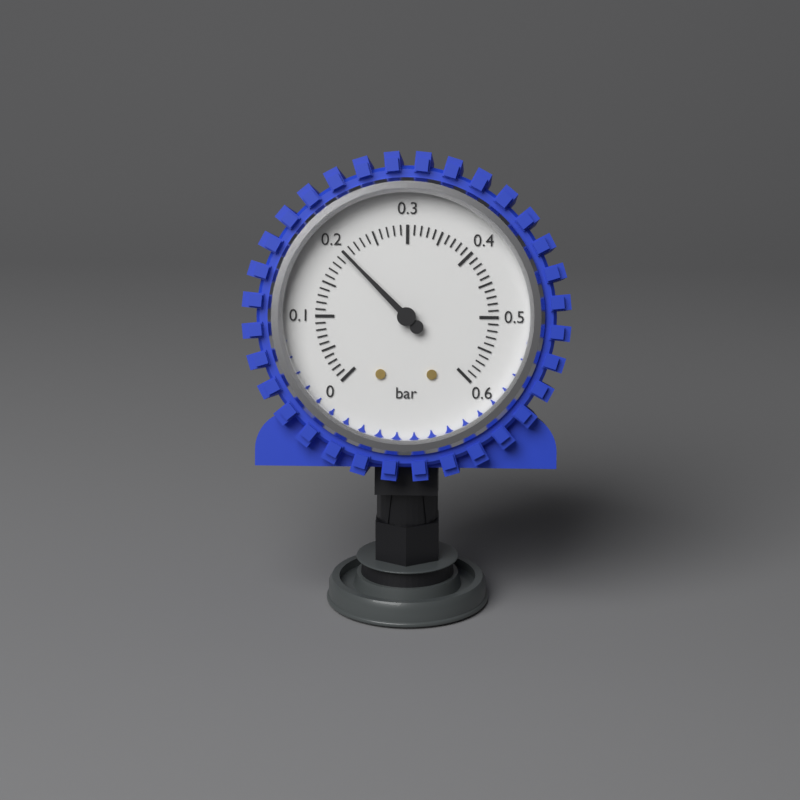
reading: 0.20 bar
